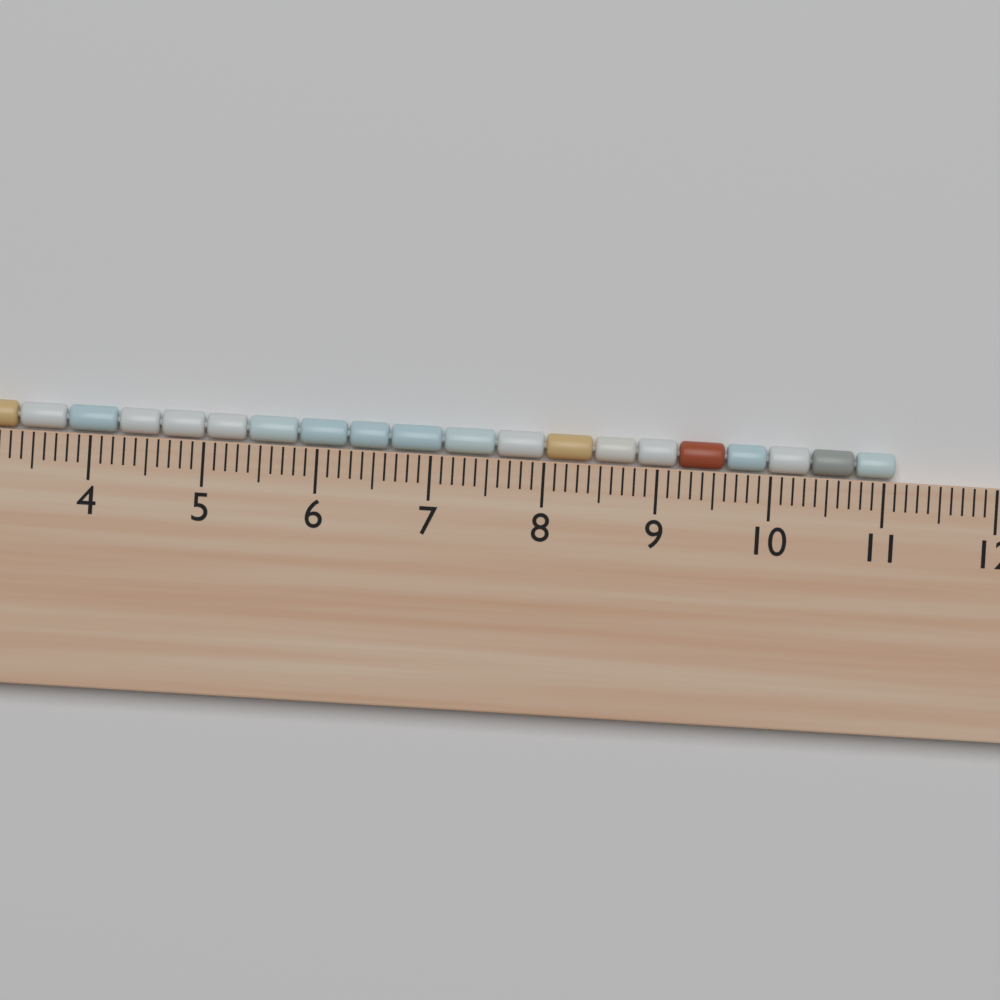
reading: 11.1 cm
